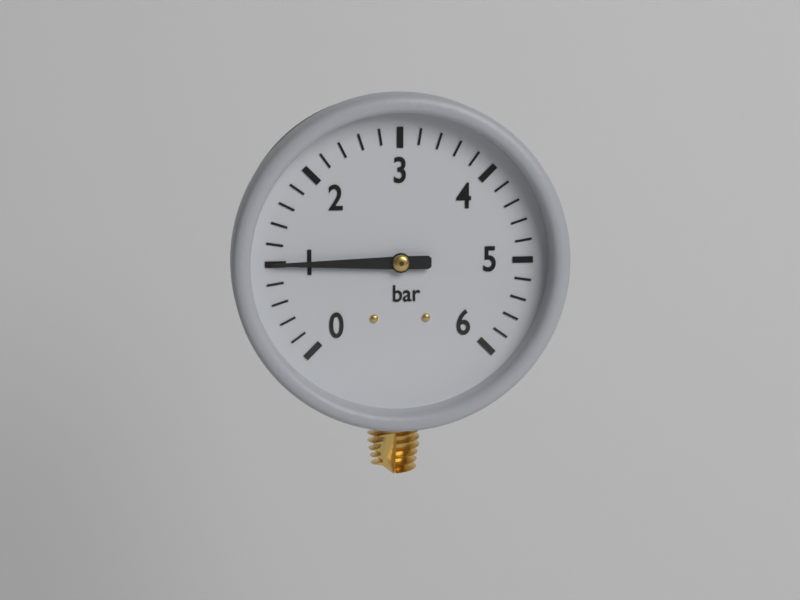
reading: 1.0 bar
